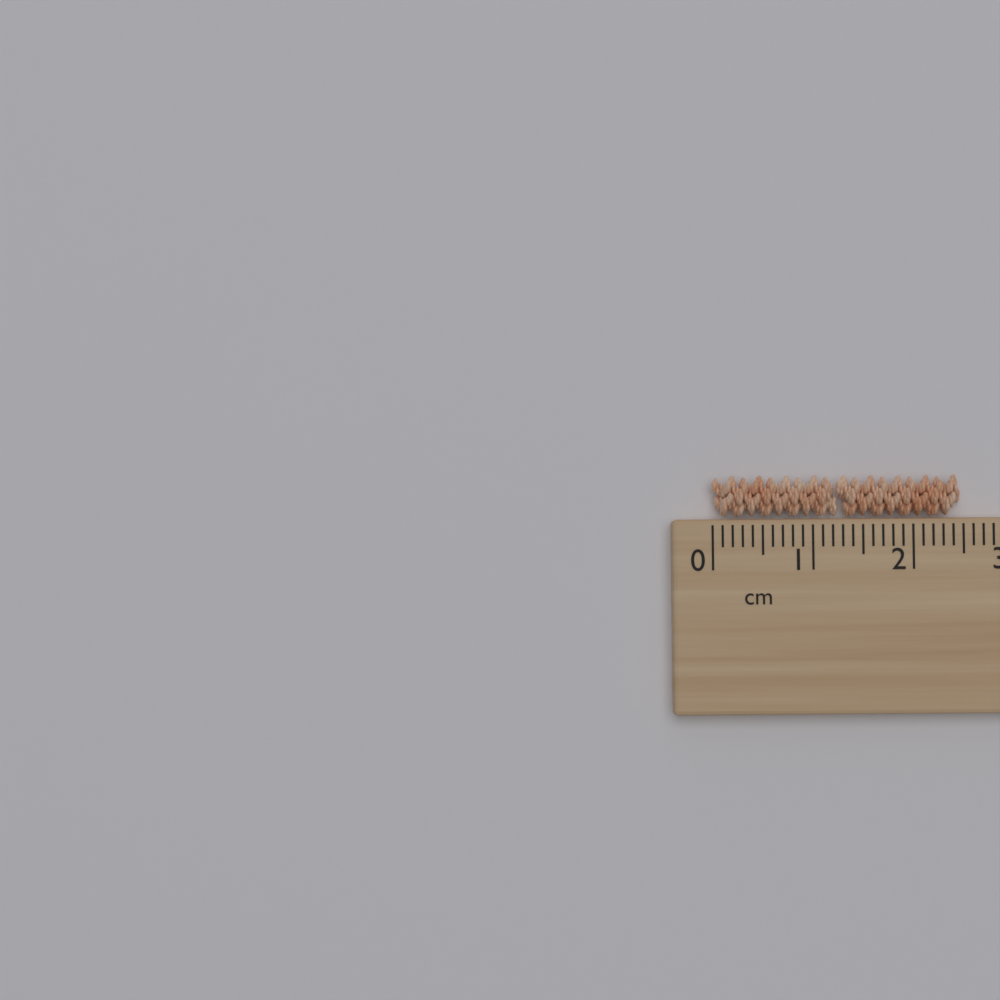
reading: 2.5 cm
